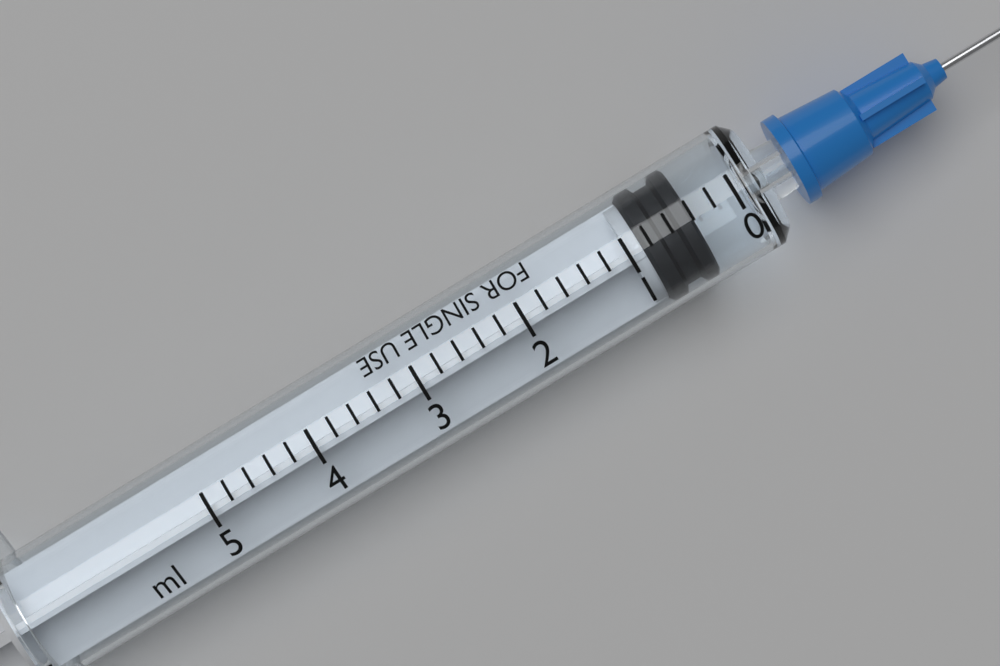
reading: 0.4 ml
